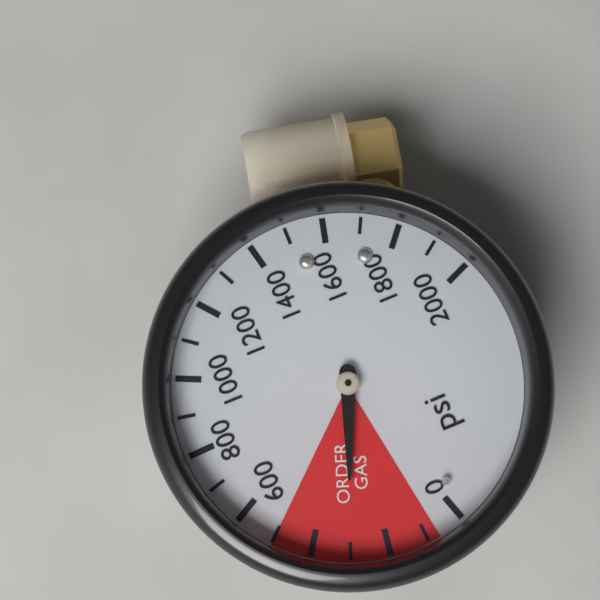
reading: 300 psi
